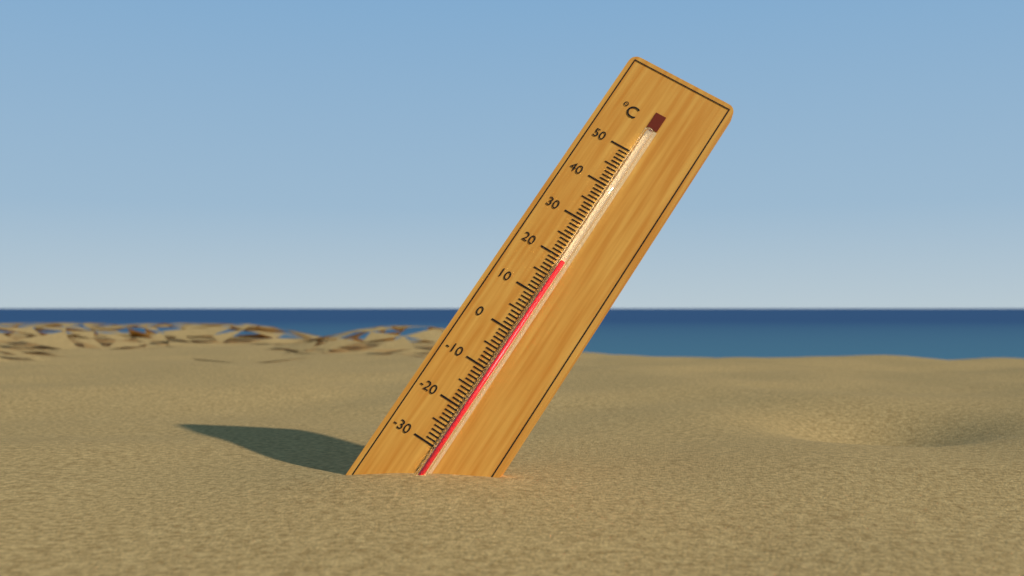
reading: 19 °C
